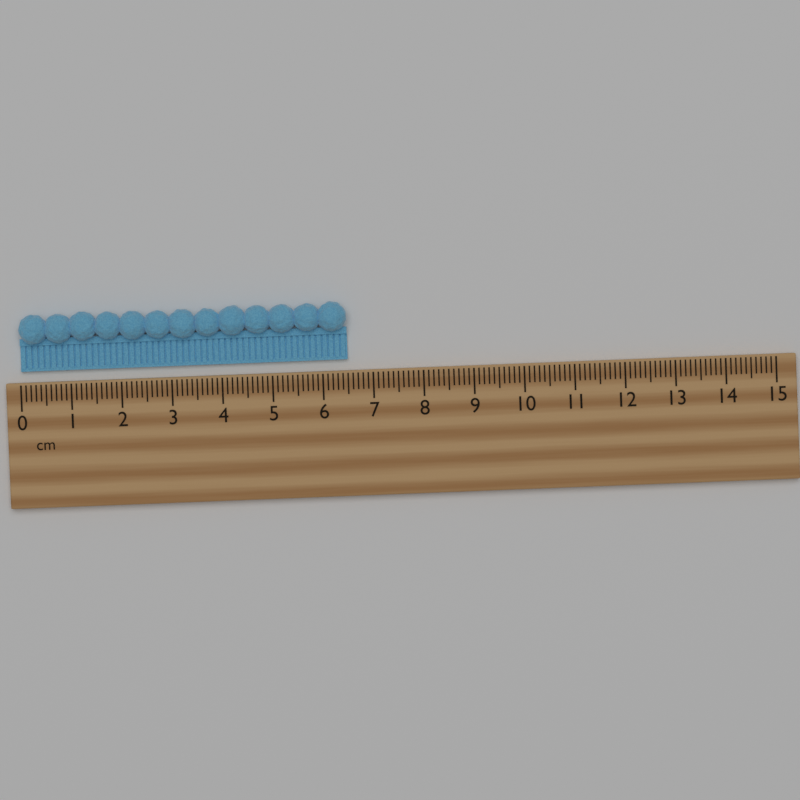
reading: 6.5 cm
